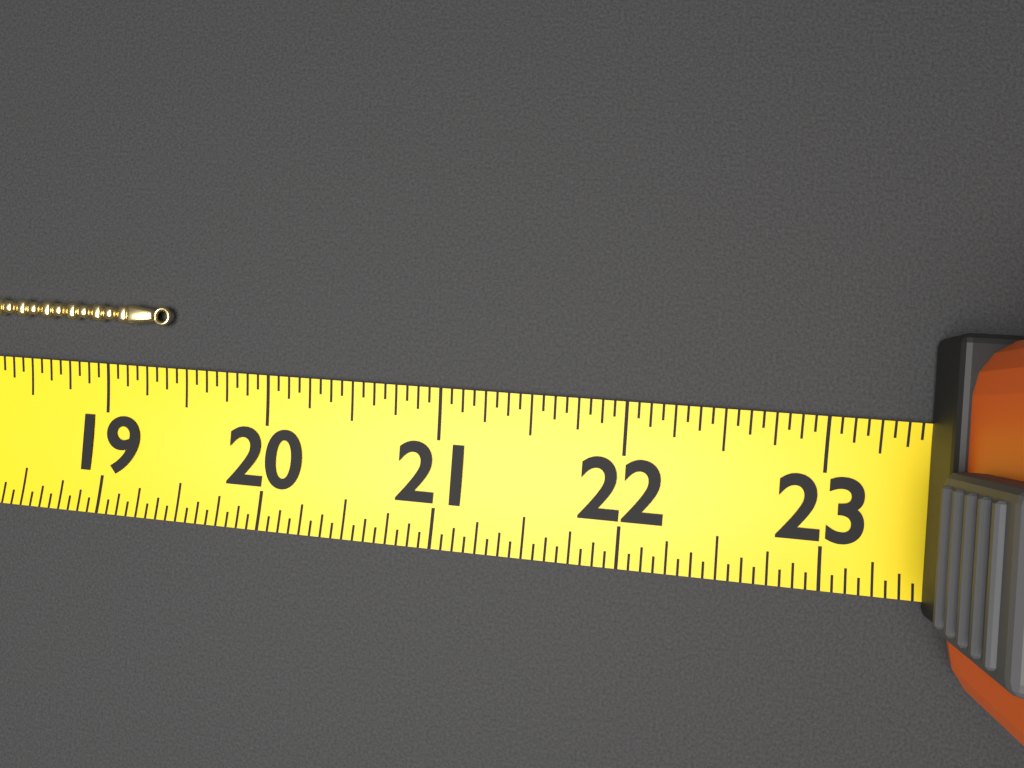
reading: 19.3750 (no unit)
